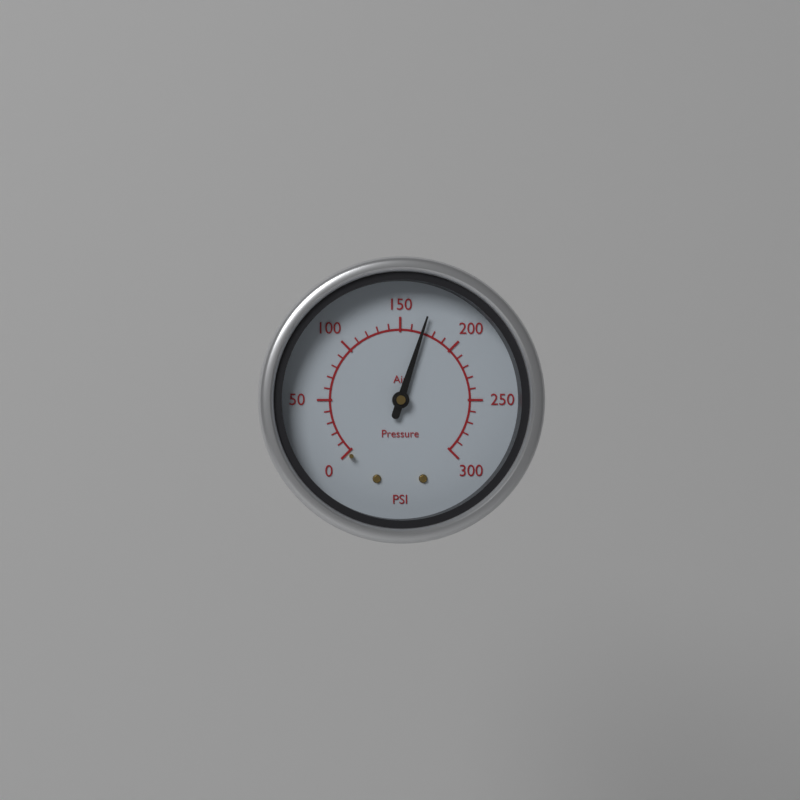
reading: 170 psi
